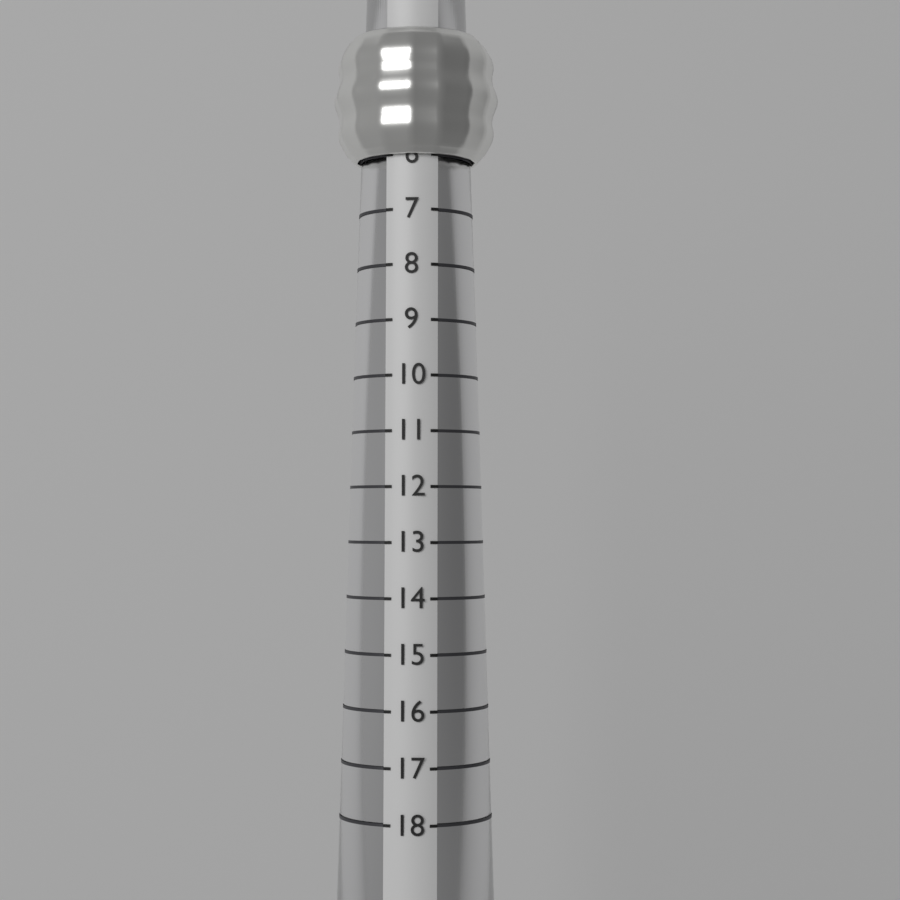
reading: 6 (no unit)
